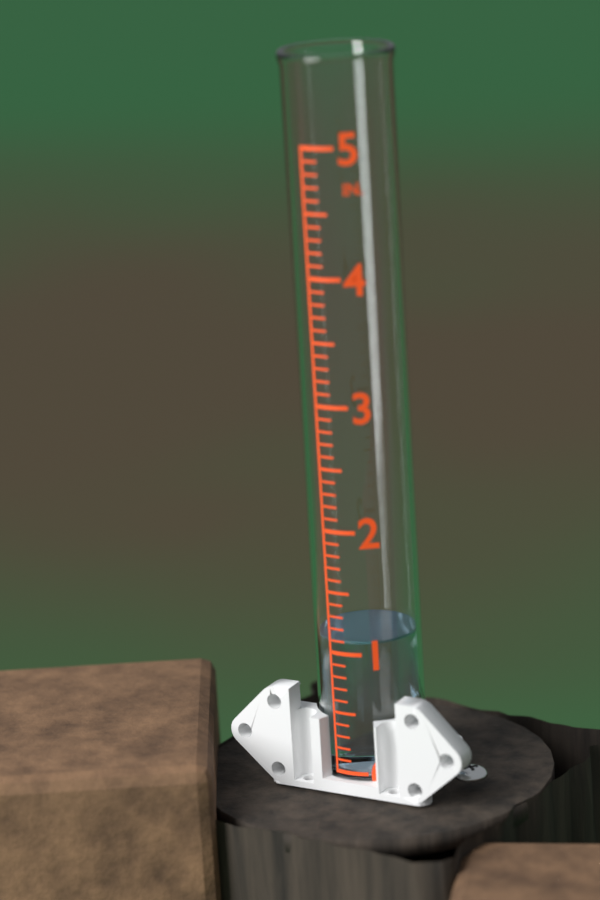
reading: 1.1 in
